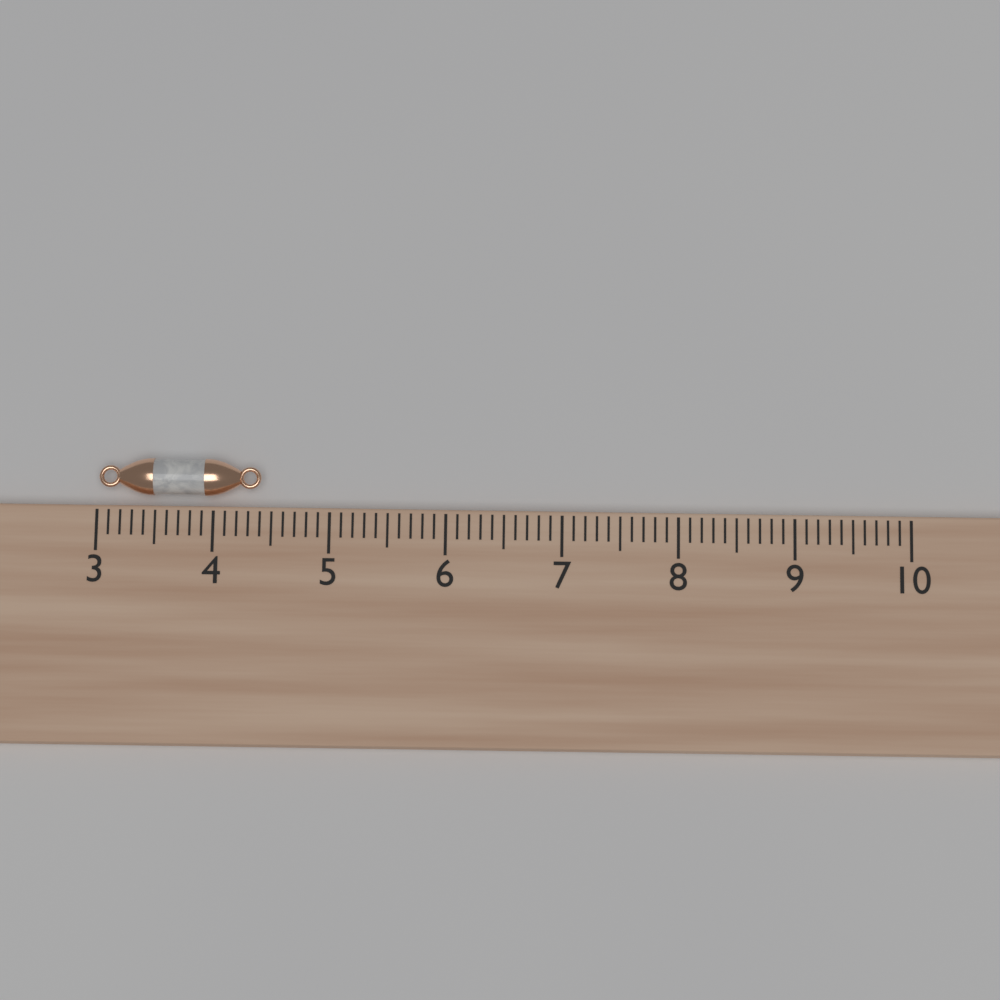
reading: 4.4 (no unit)
